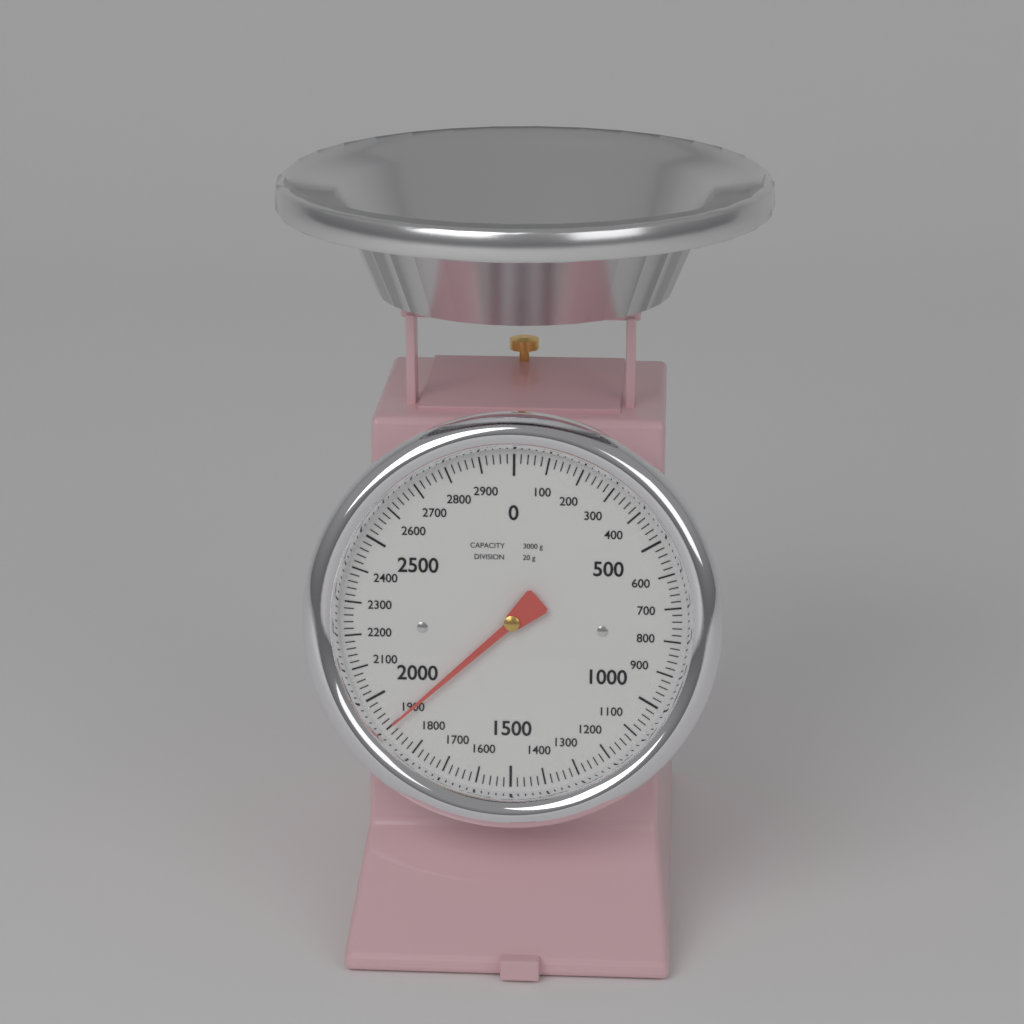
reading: 1900 g
